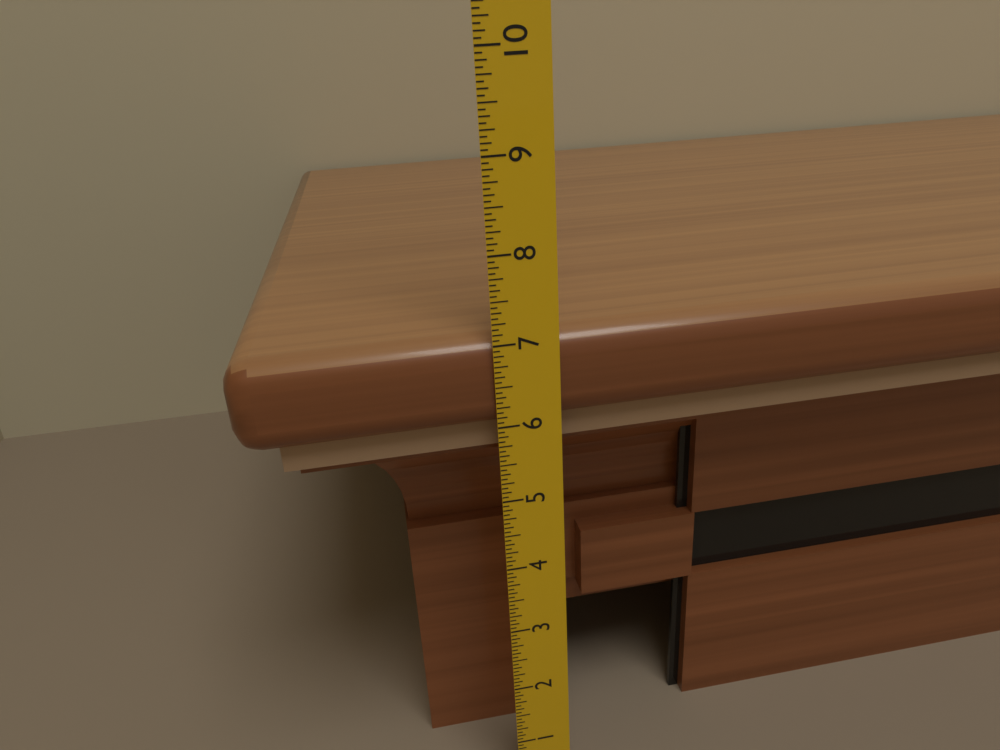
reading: 7.0625 in
